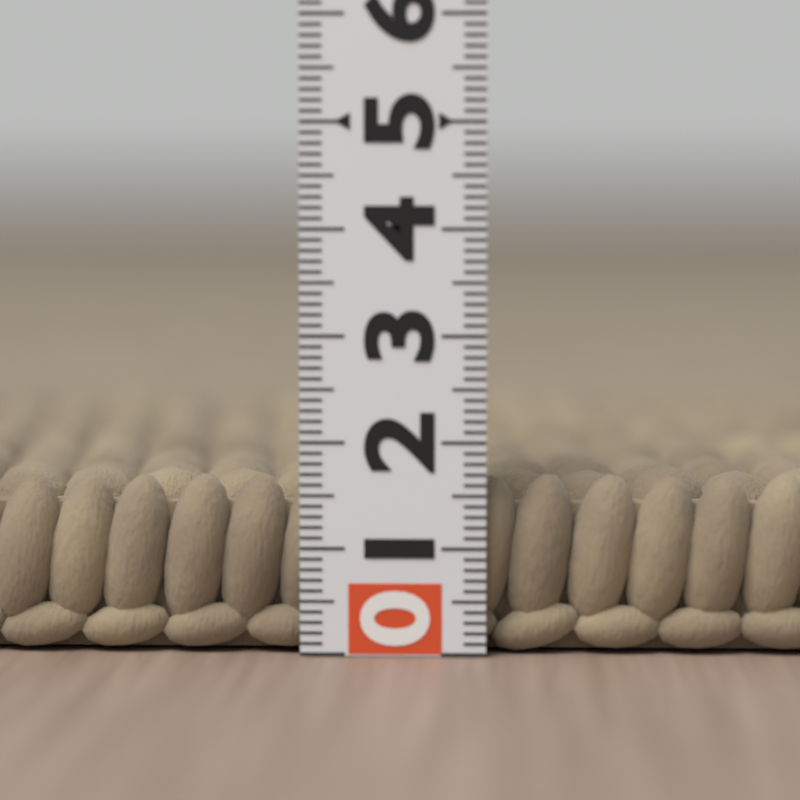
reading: 1.7 (no unit)
